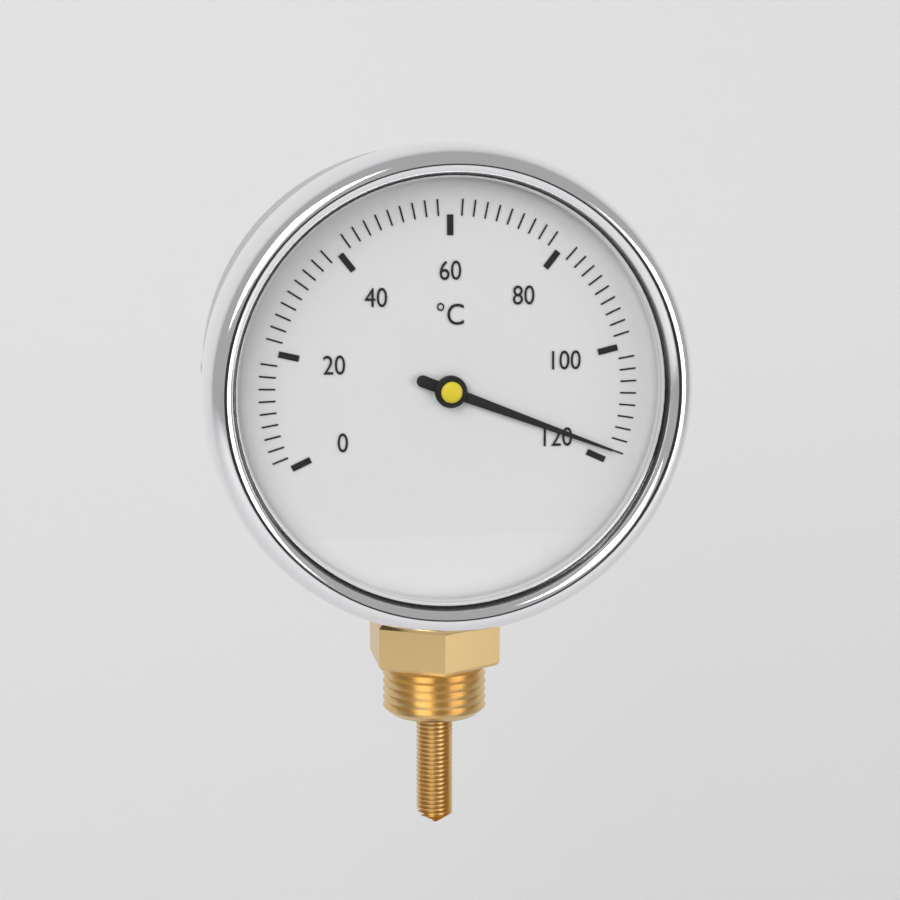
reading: 118 °C
